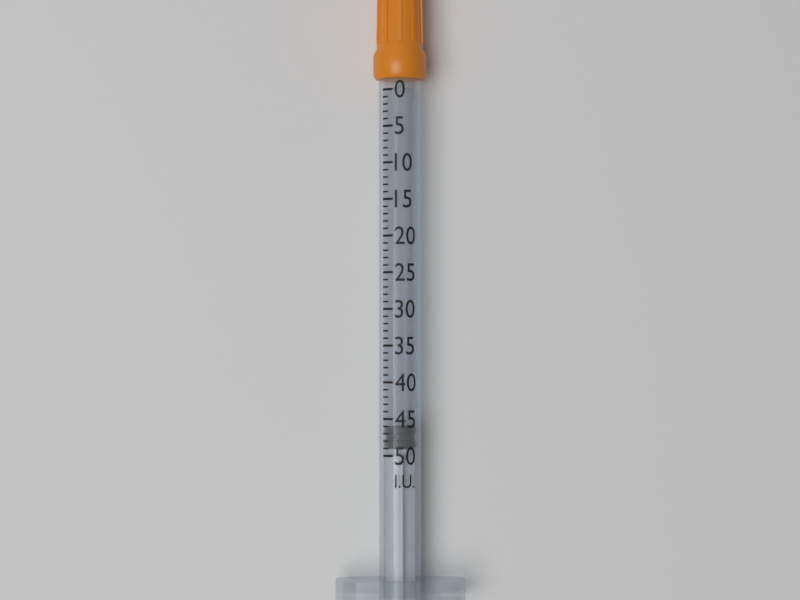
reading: 46 I.U.
